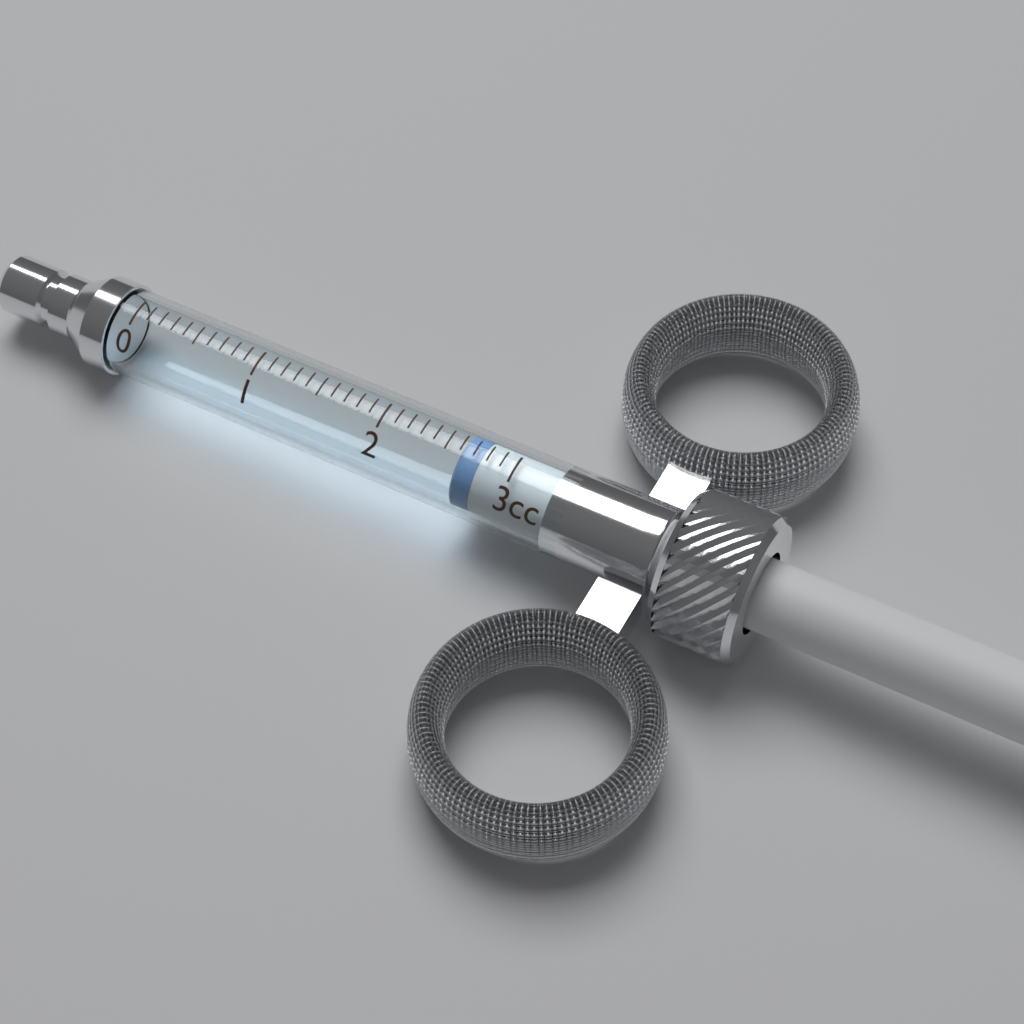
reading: 2.6 cc
